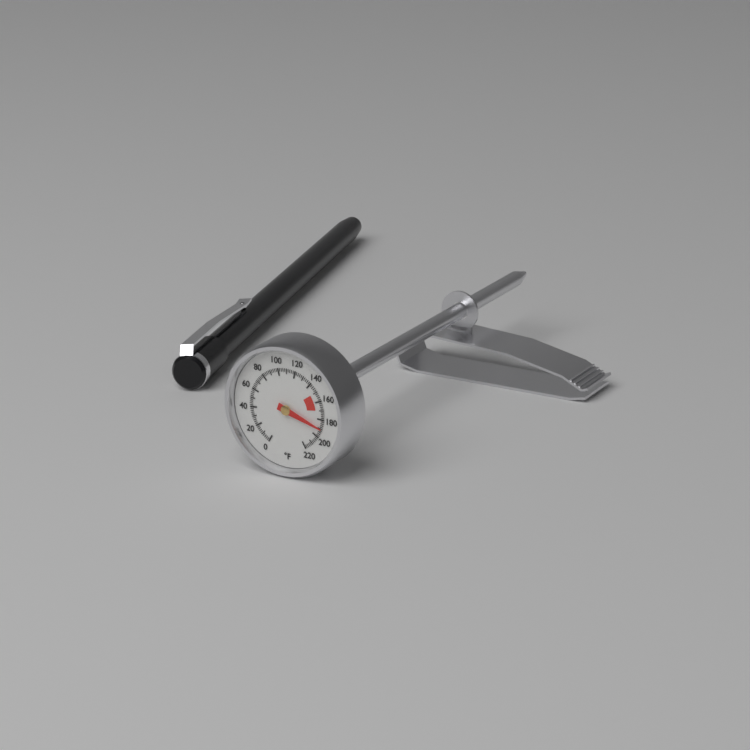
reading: 190 °F
